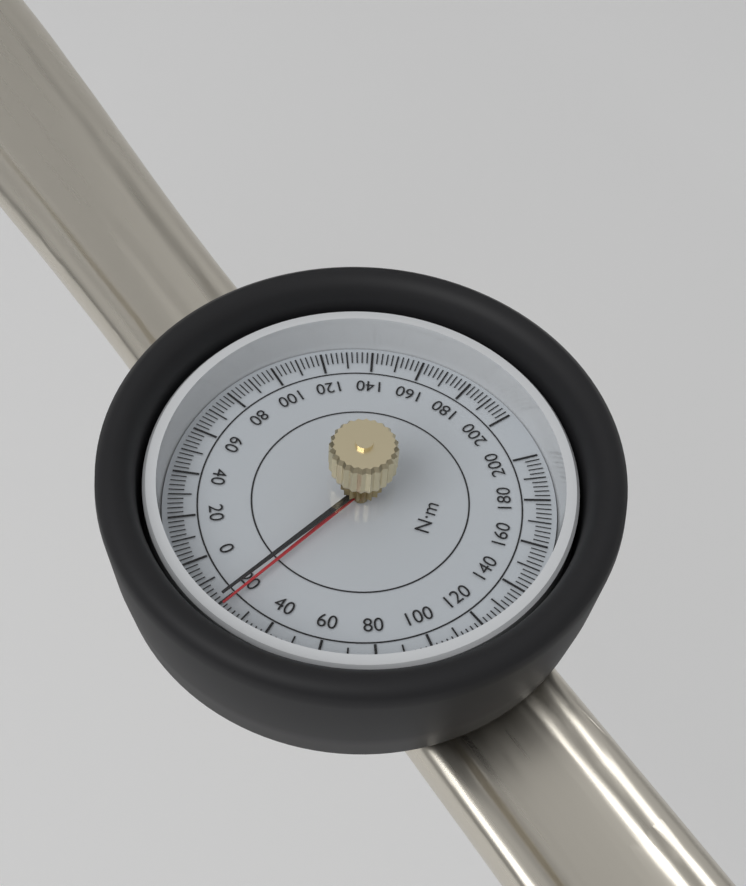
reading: 20 N·m
